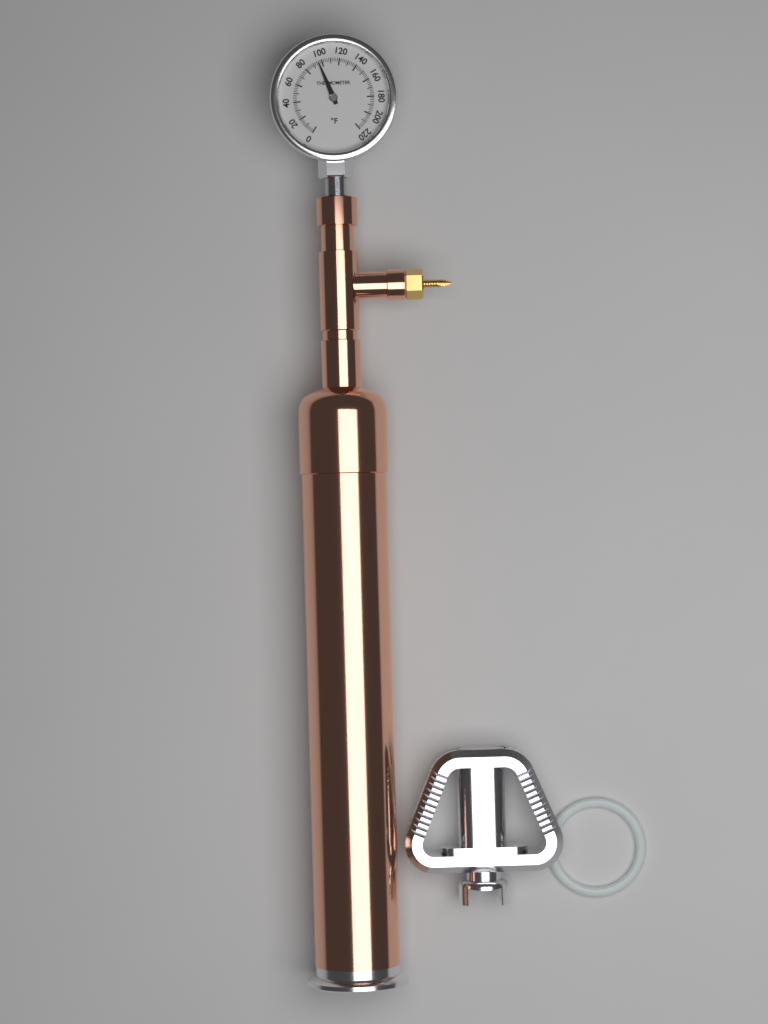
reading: 96 °F
